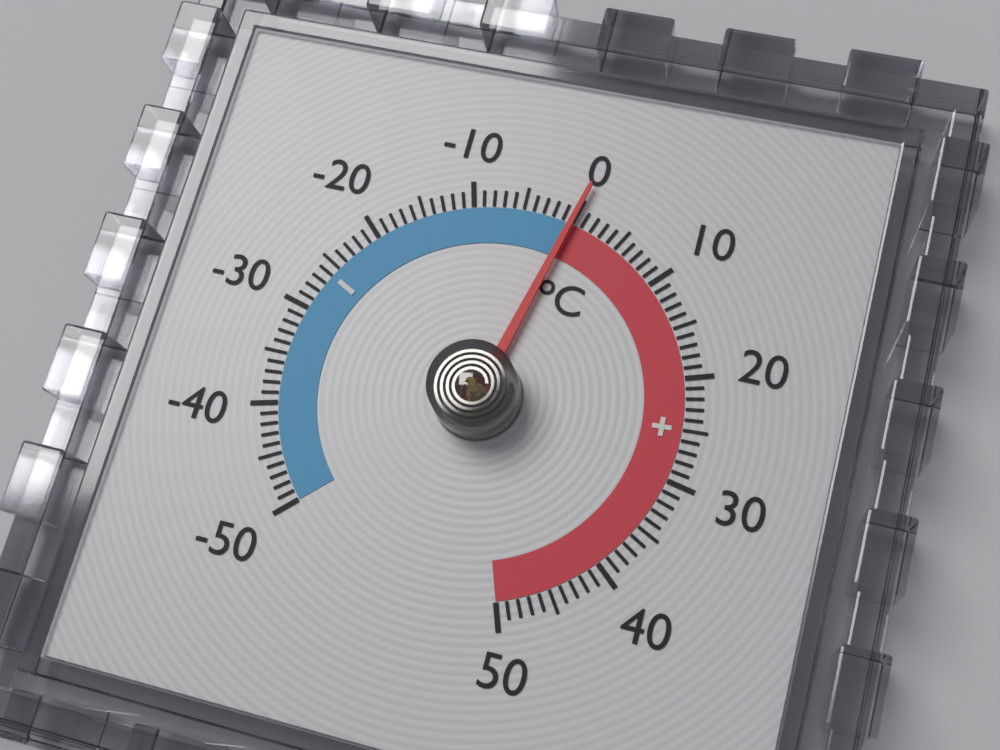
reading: 0 °C
